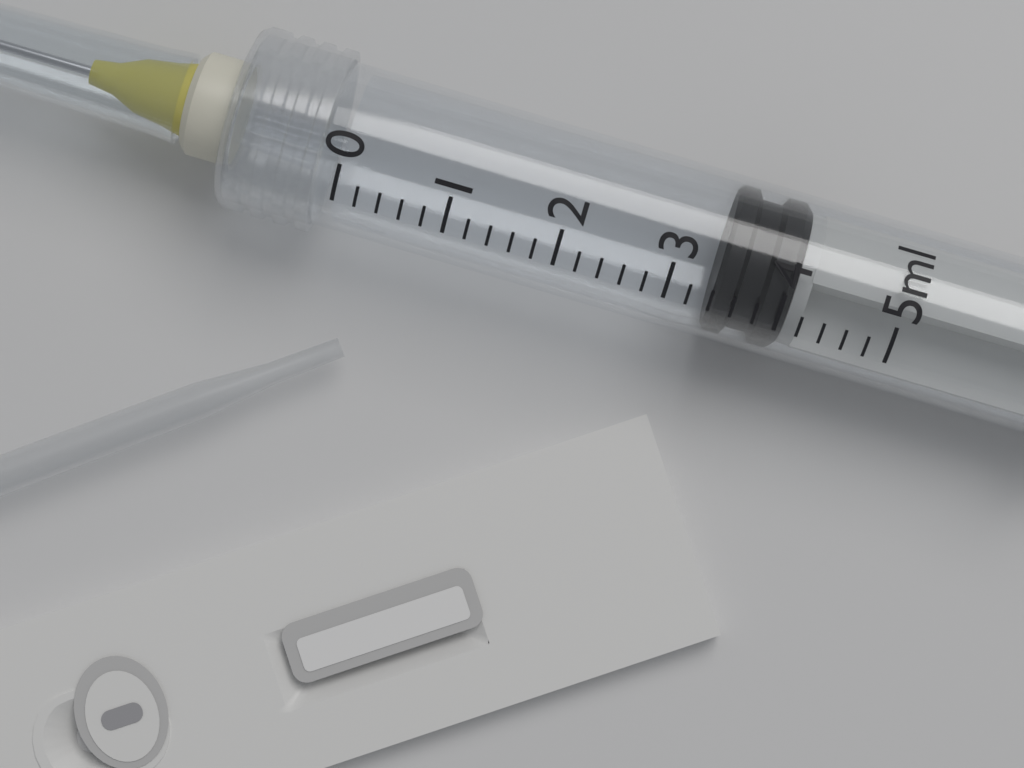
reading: 3.4 ml
